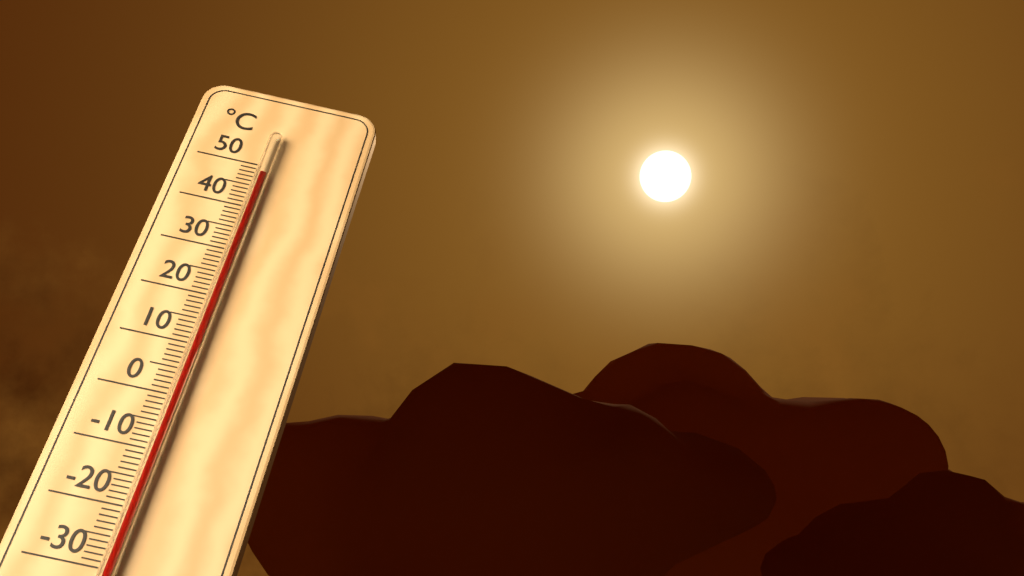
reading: 47 °C
